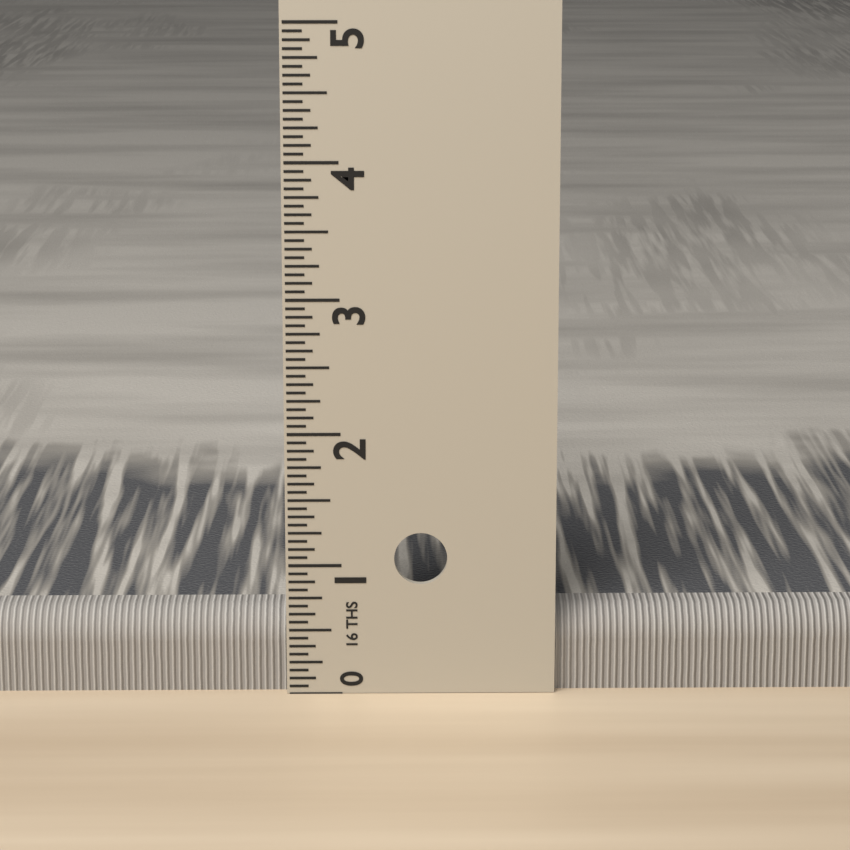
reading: 0.6250 in
